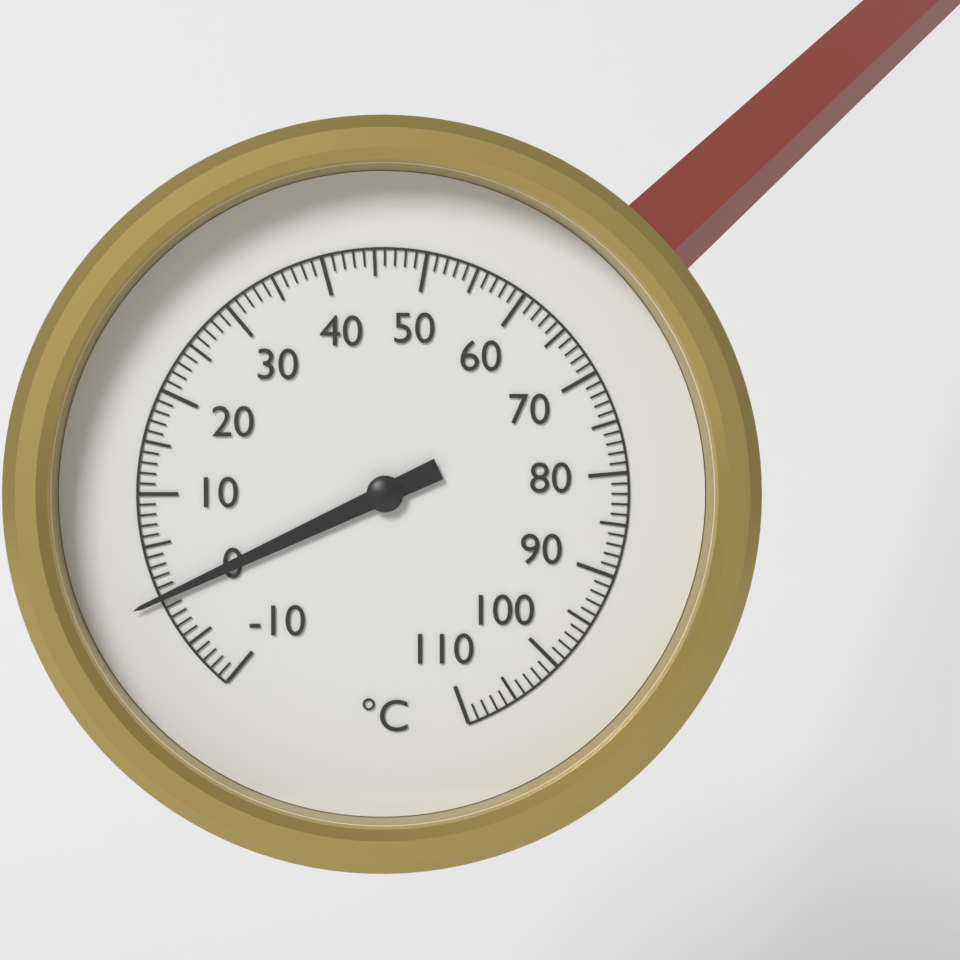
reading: 0 °C
